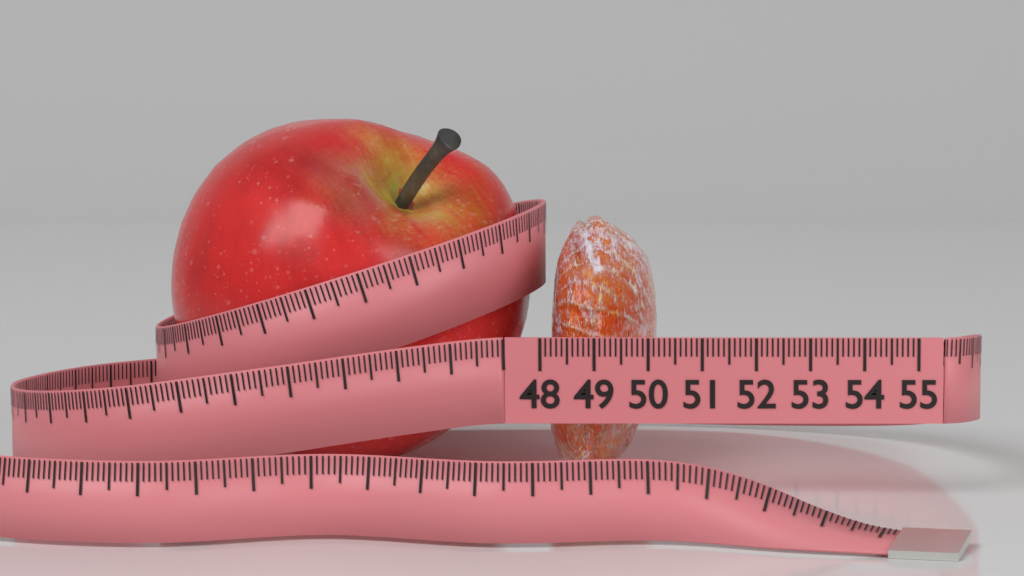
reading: 50.1 (no unit)
